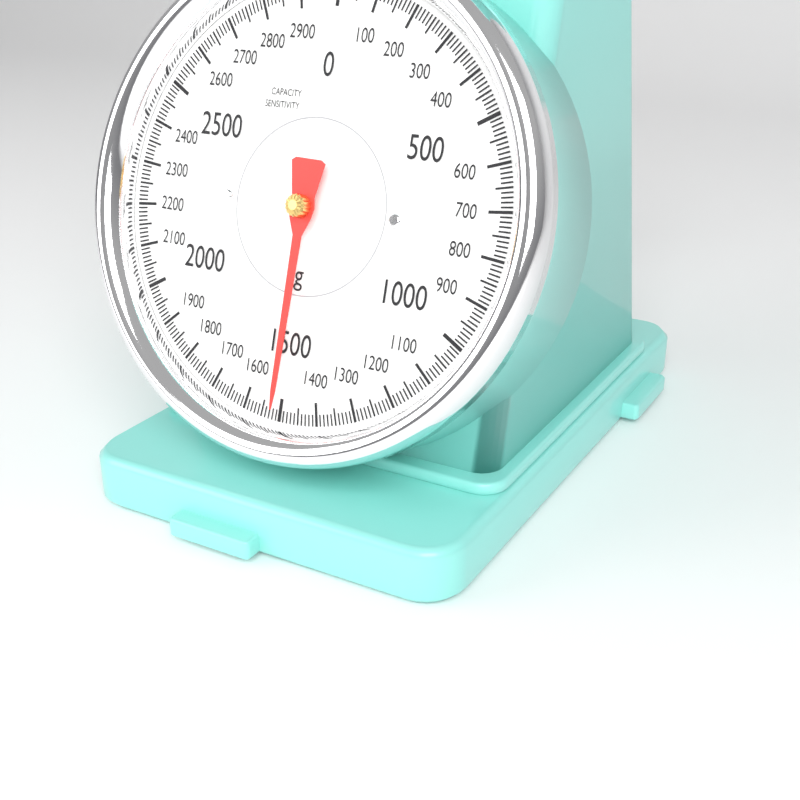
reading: 1510 g
